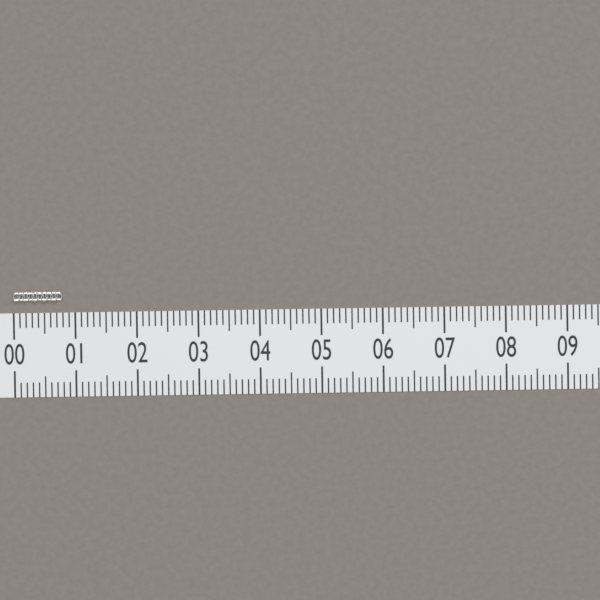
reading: 0.8 (no unit)
